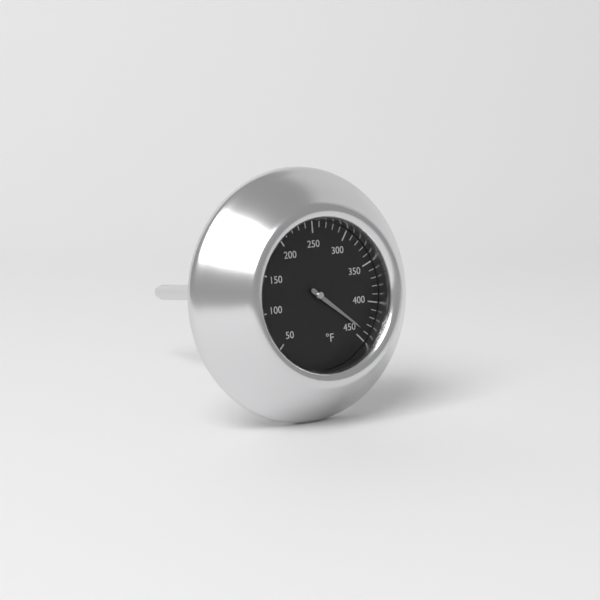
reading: 440 °F
